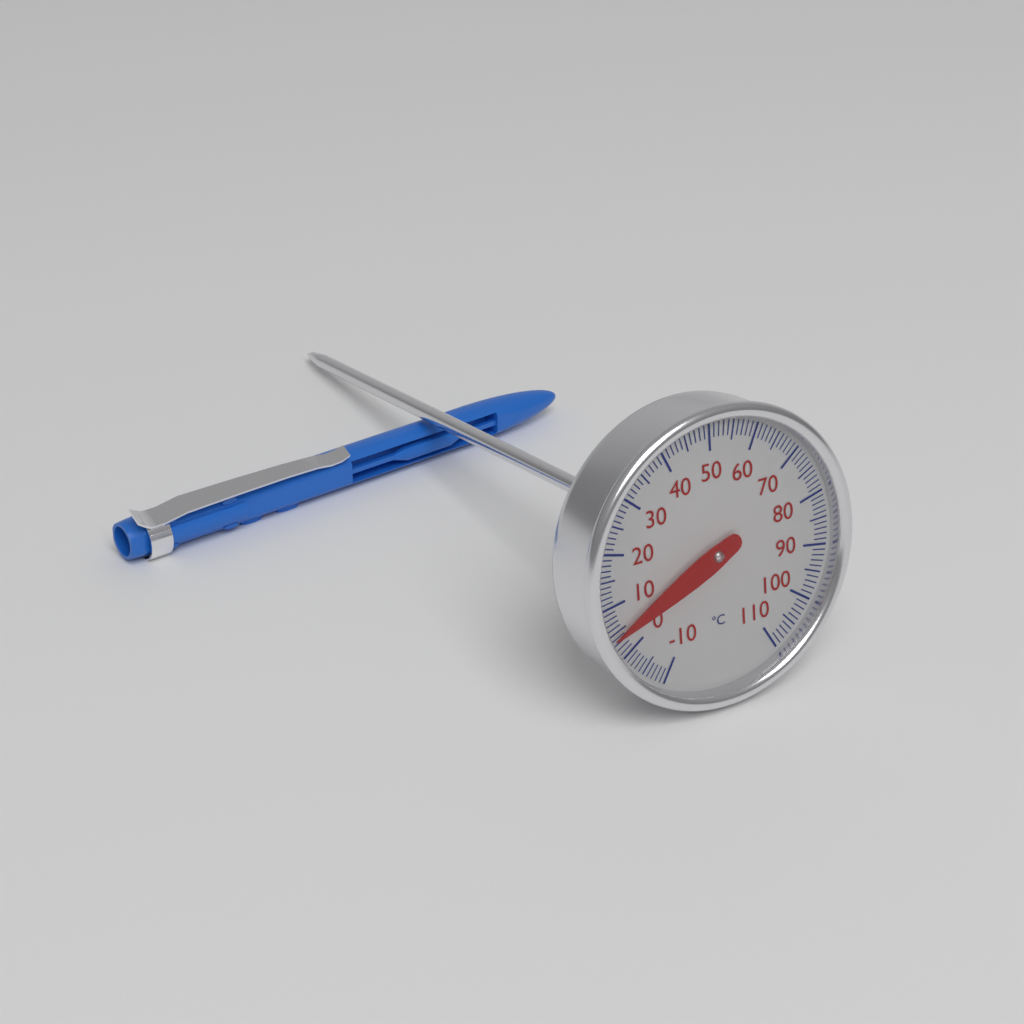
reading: 4 °C
